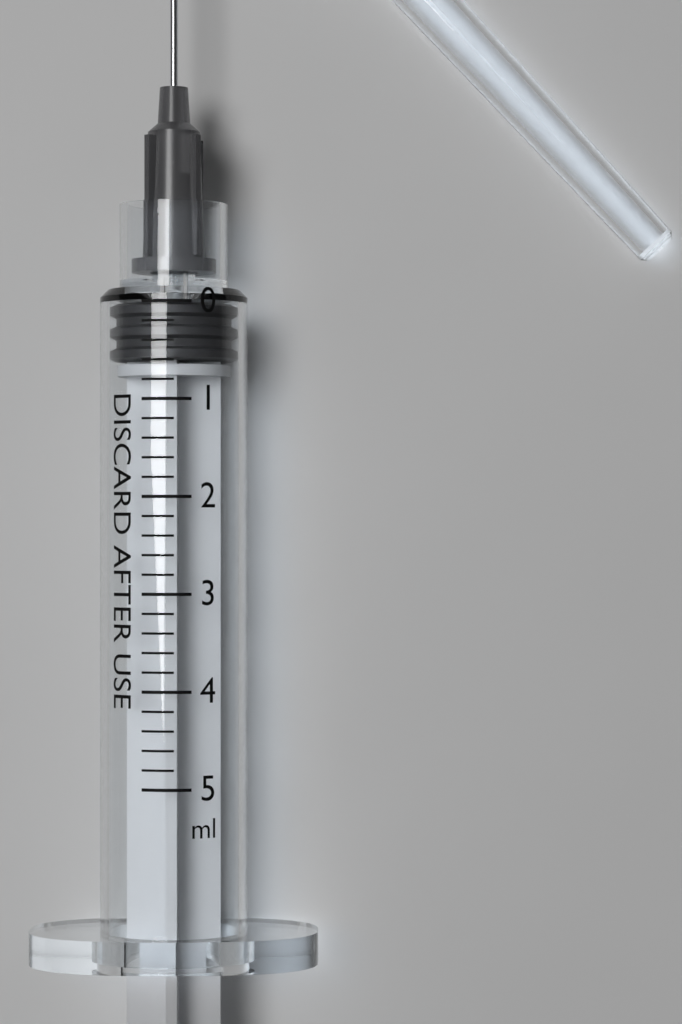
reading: 0.0 ml
